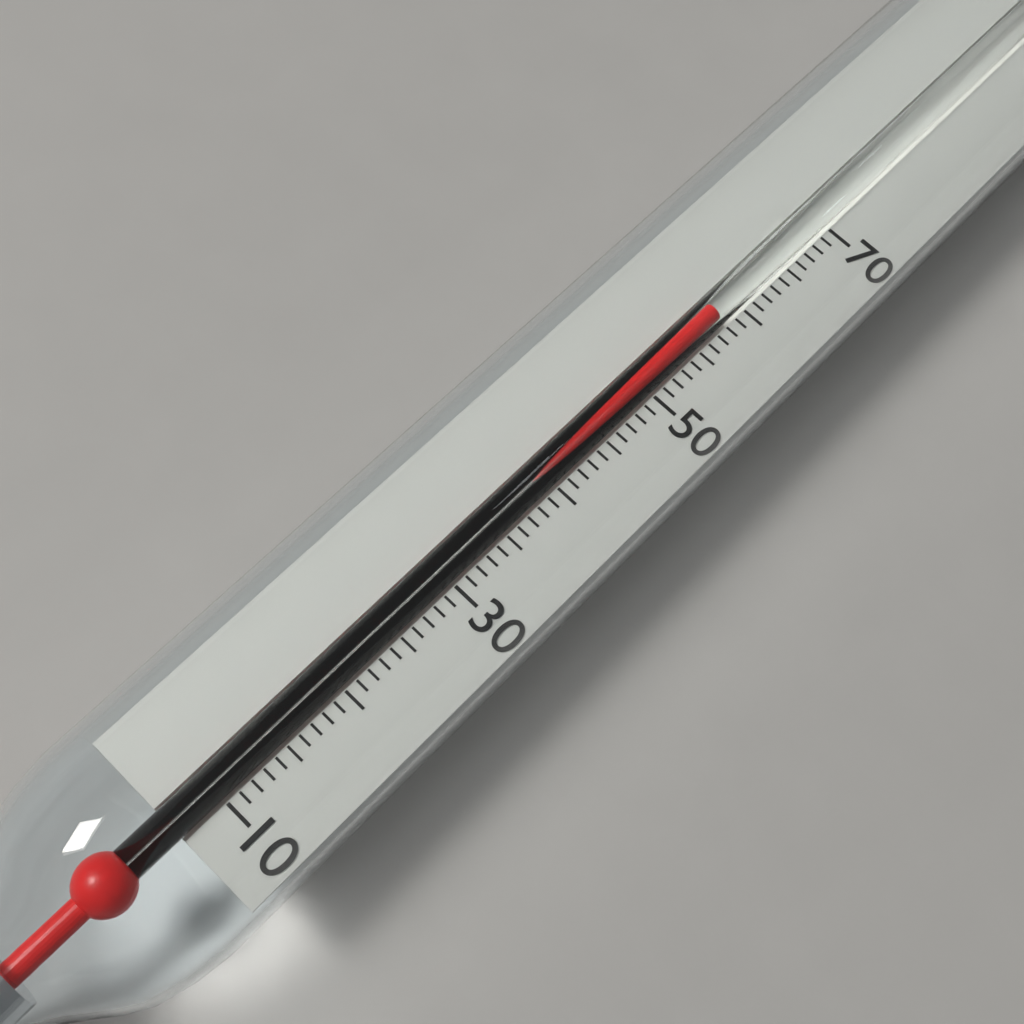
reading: 58 (no unit)
